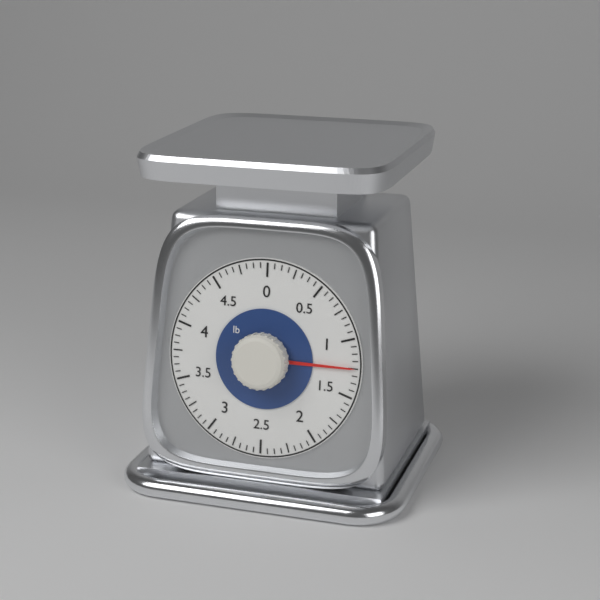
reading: 1.2500 lb
